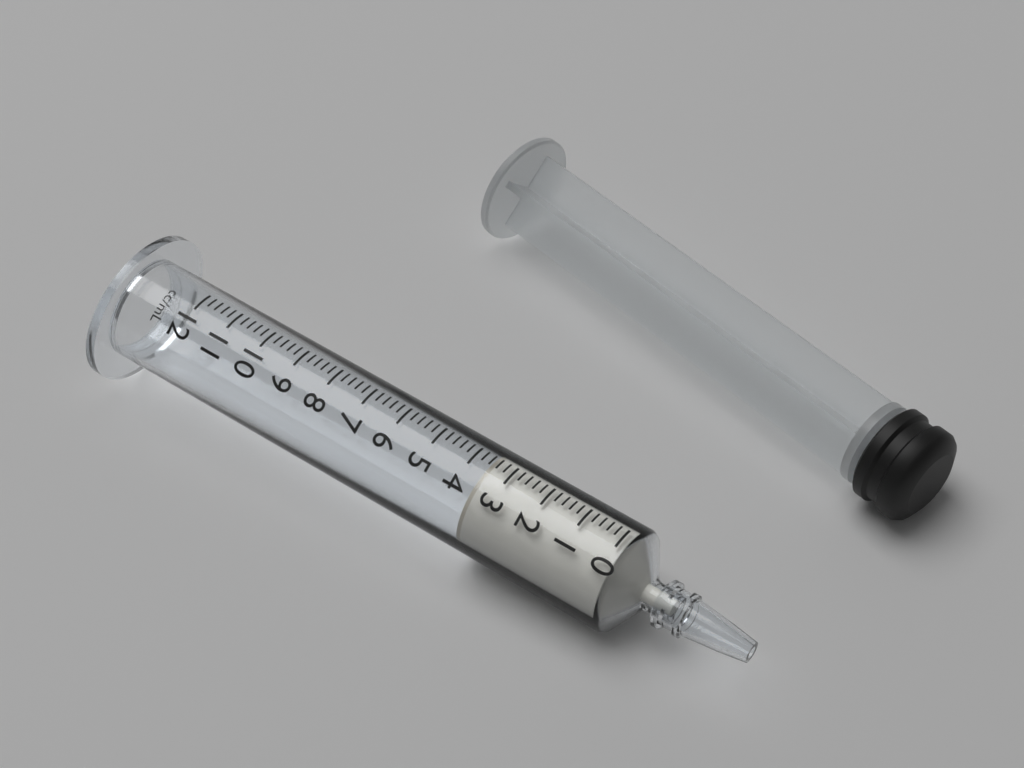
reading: 3.6 ml
